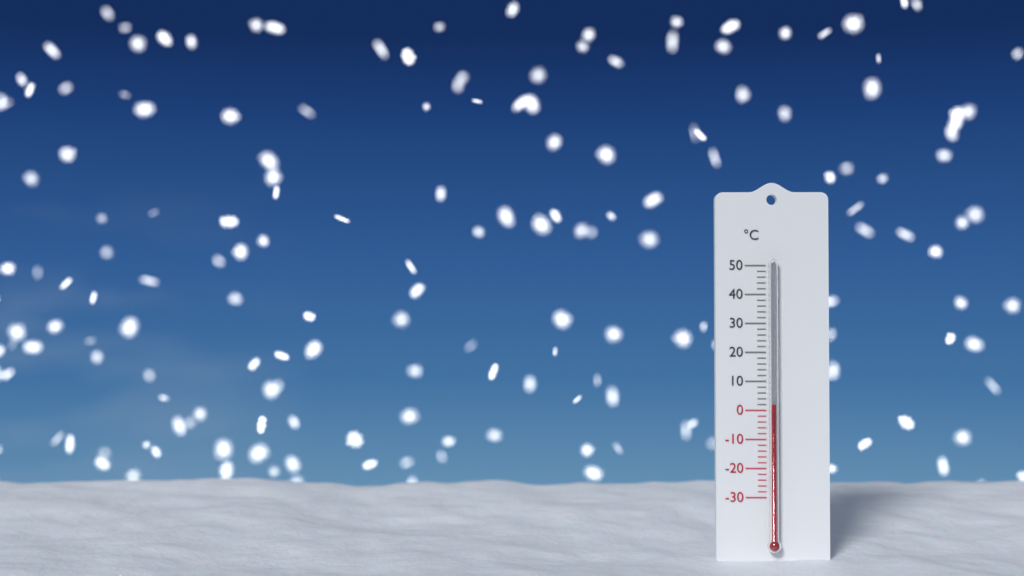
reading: 2 °C
